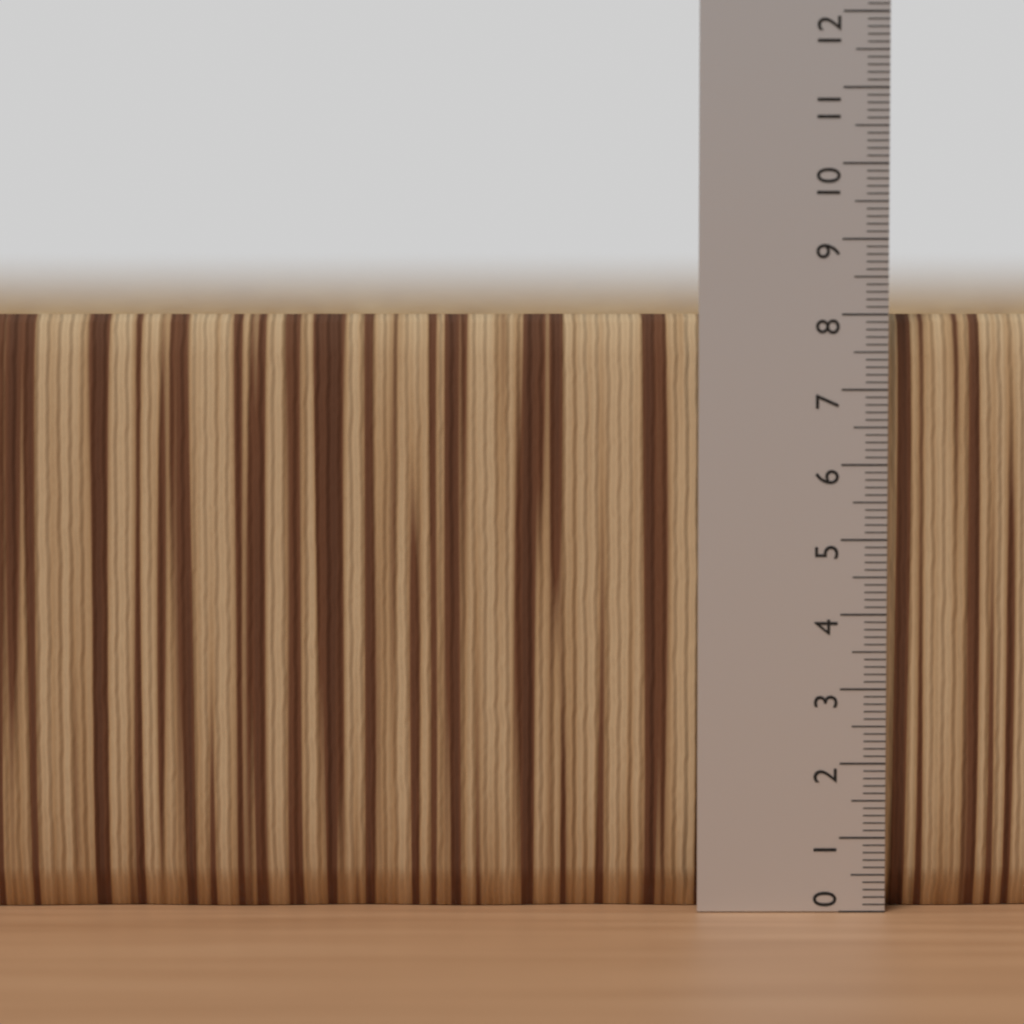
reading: 8.0 (no unit)
